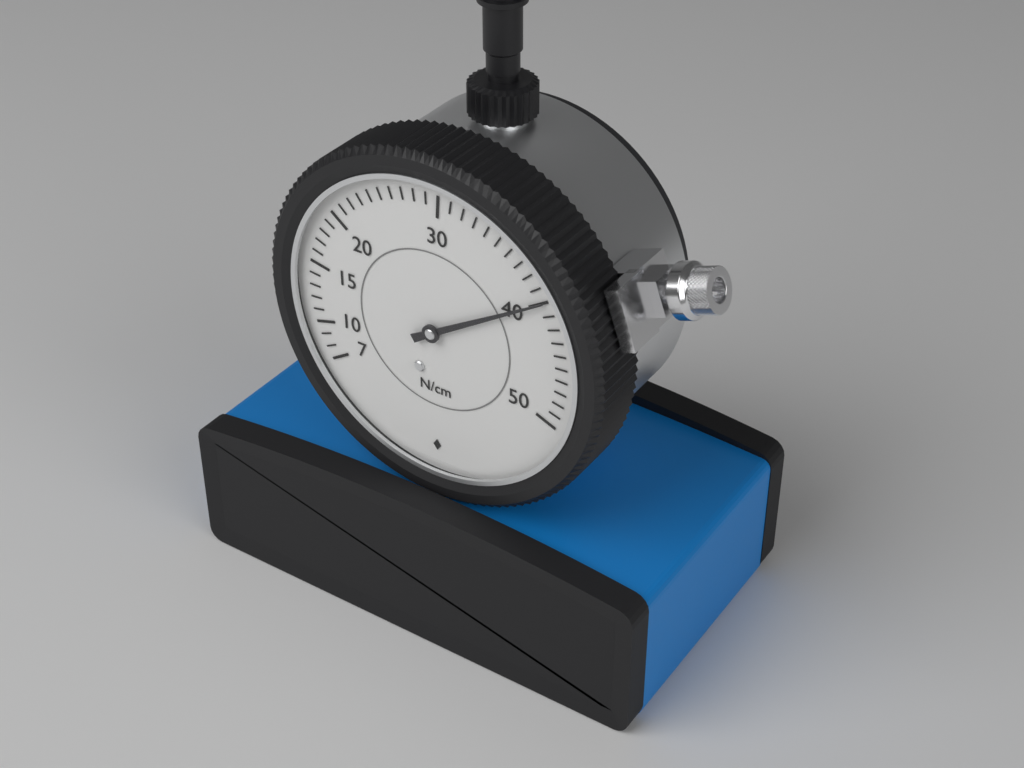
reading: 40 N/cm
